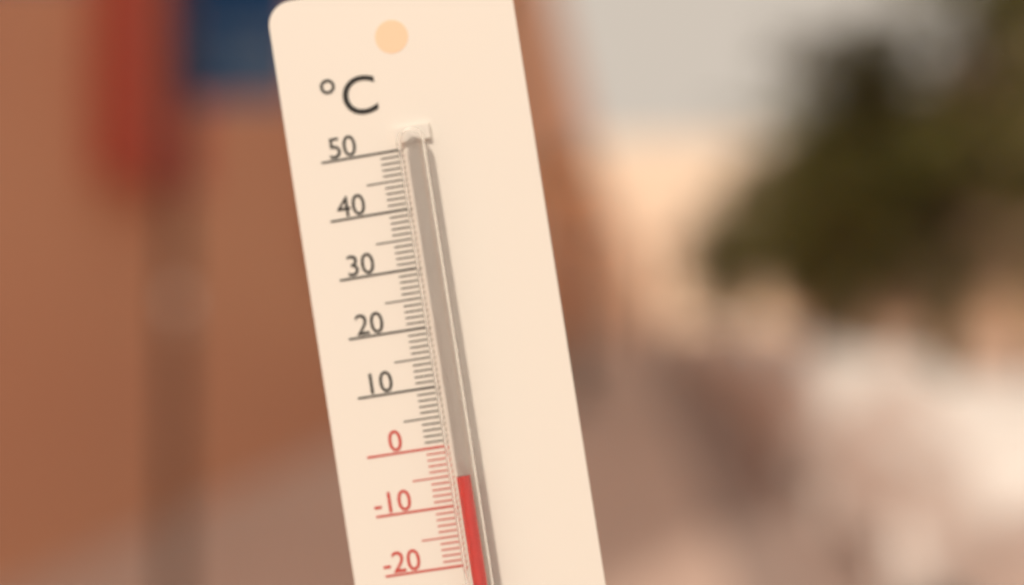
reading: -5 °C
